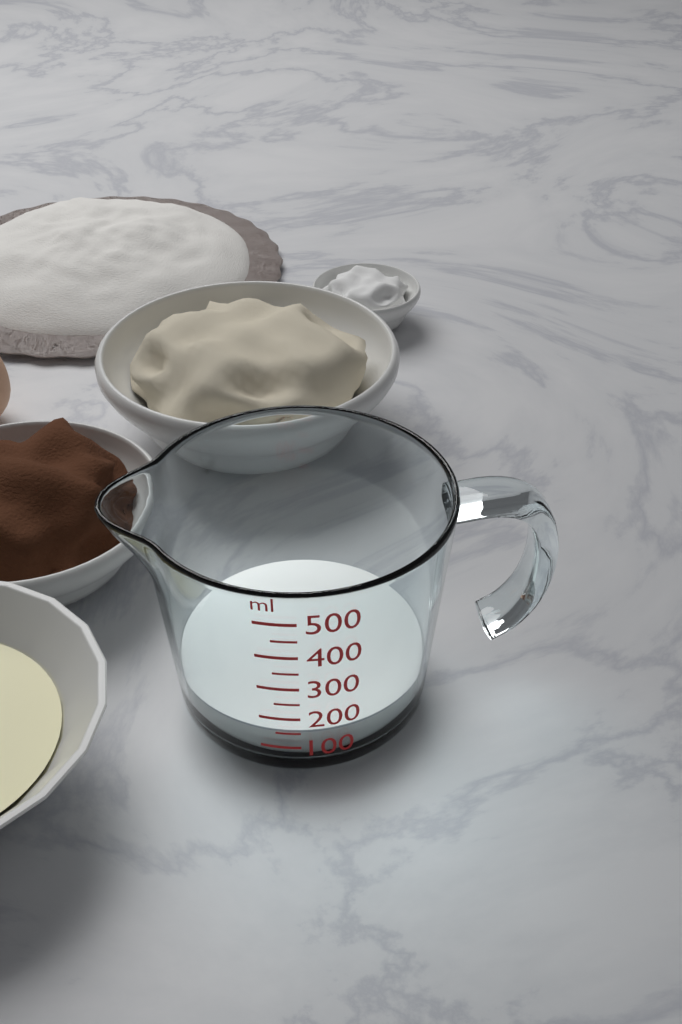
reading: 150 ml
